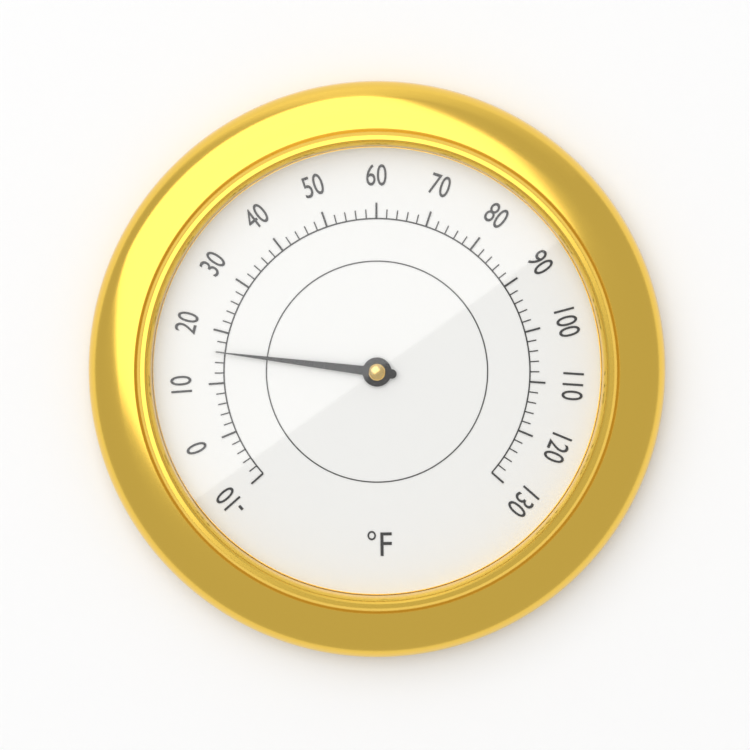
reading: 16 °F
